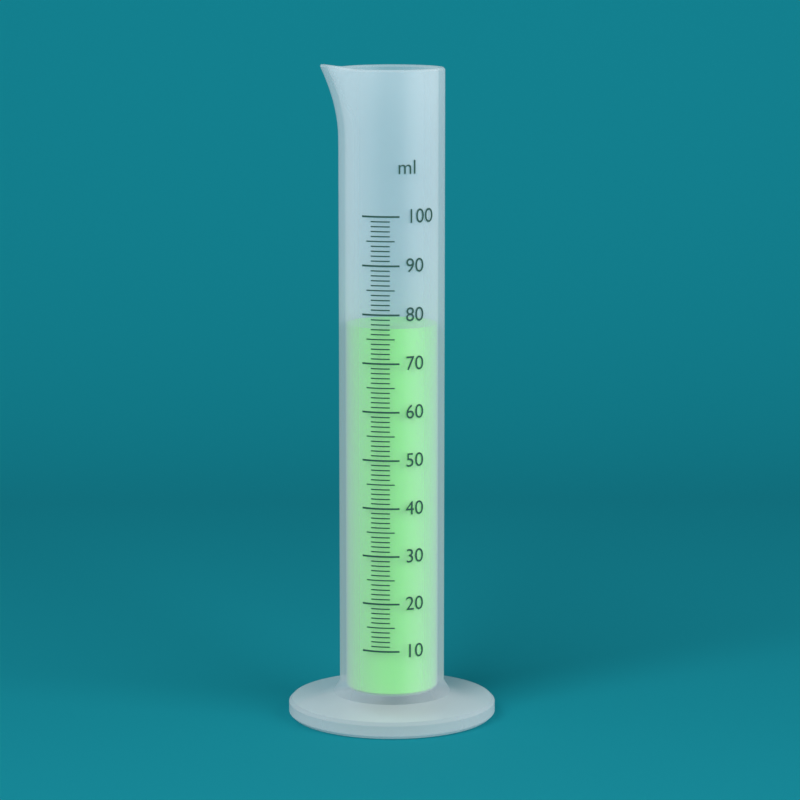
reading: 77 ml
